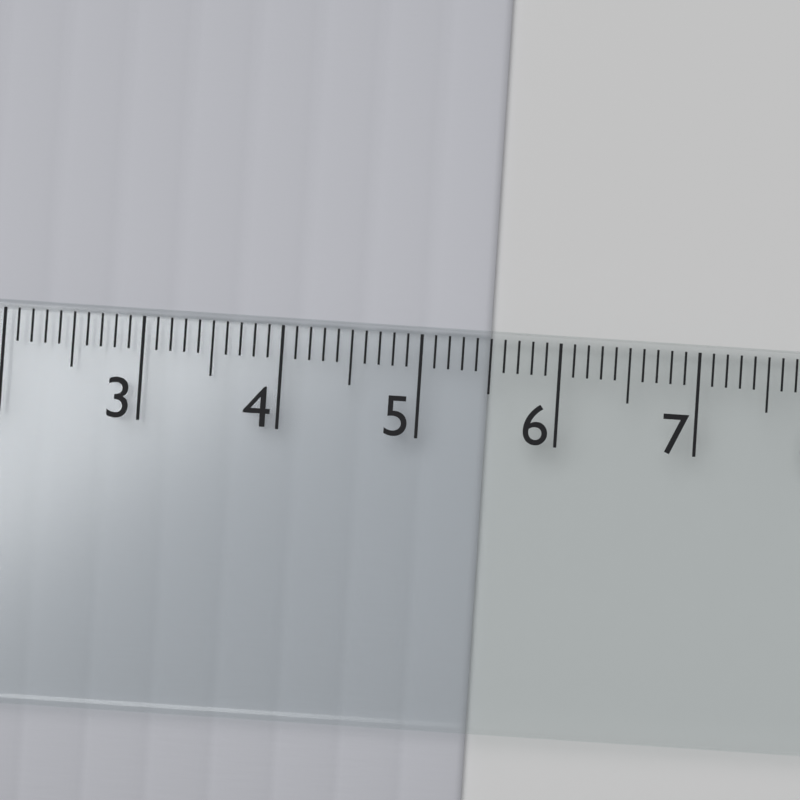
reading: 5.5 cm
